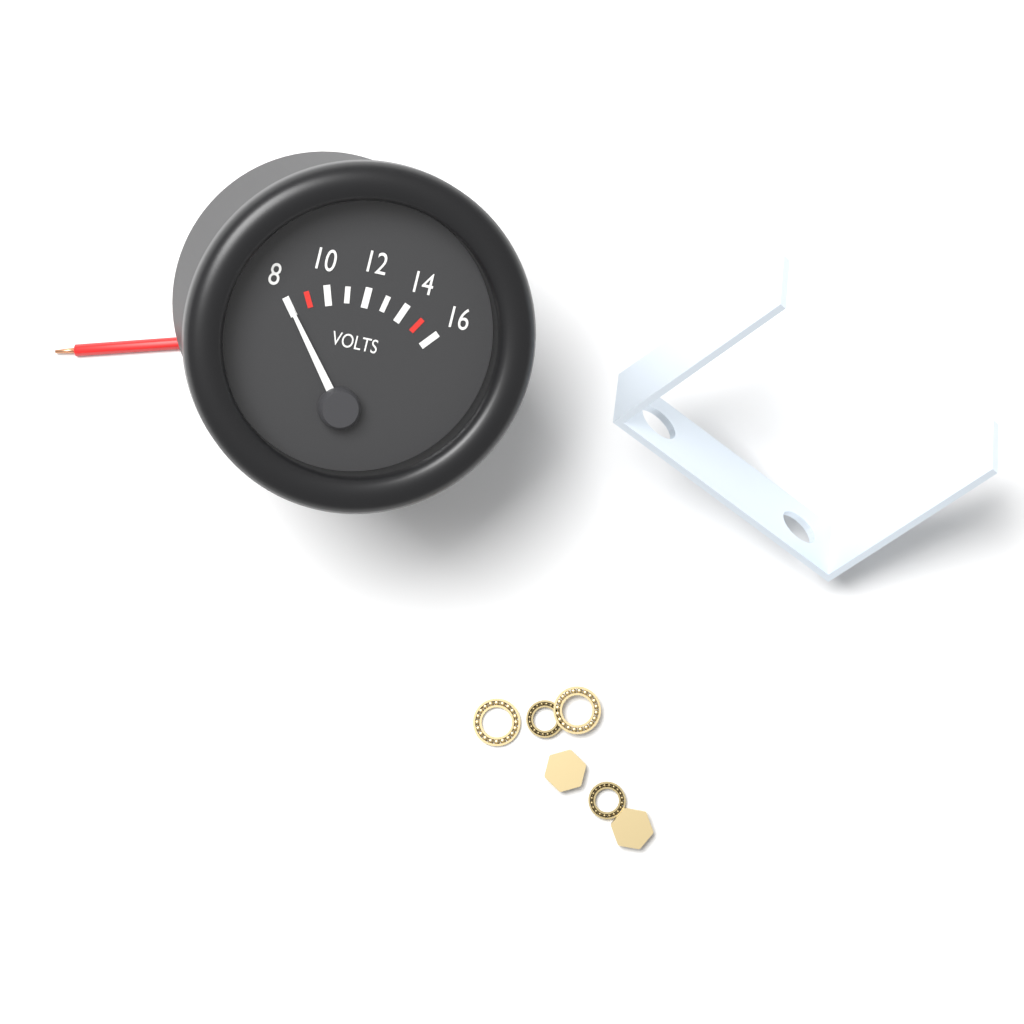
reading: 8 V
